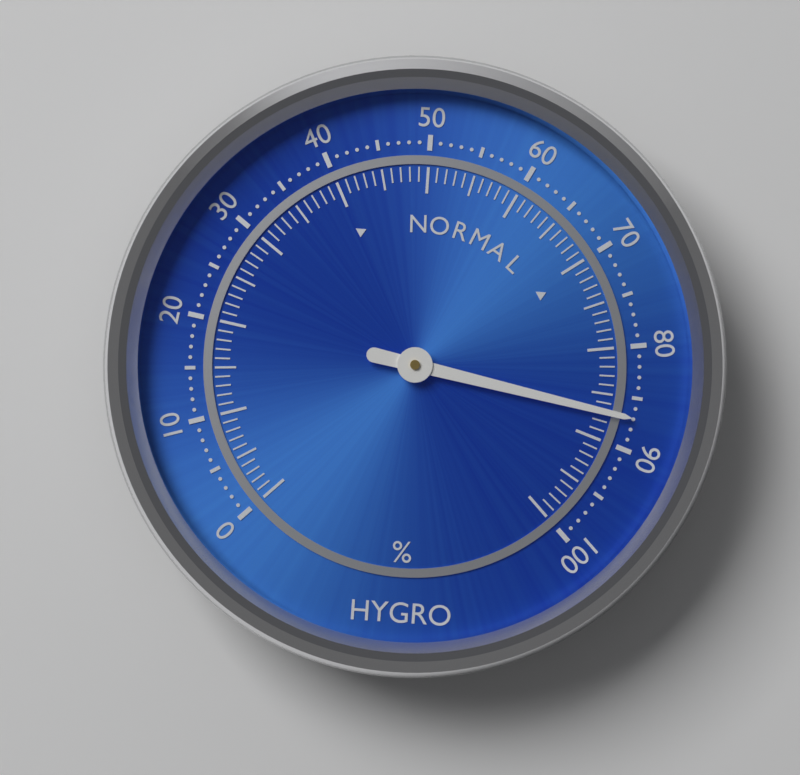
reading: 87 %
